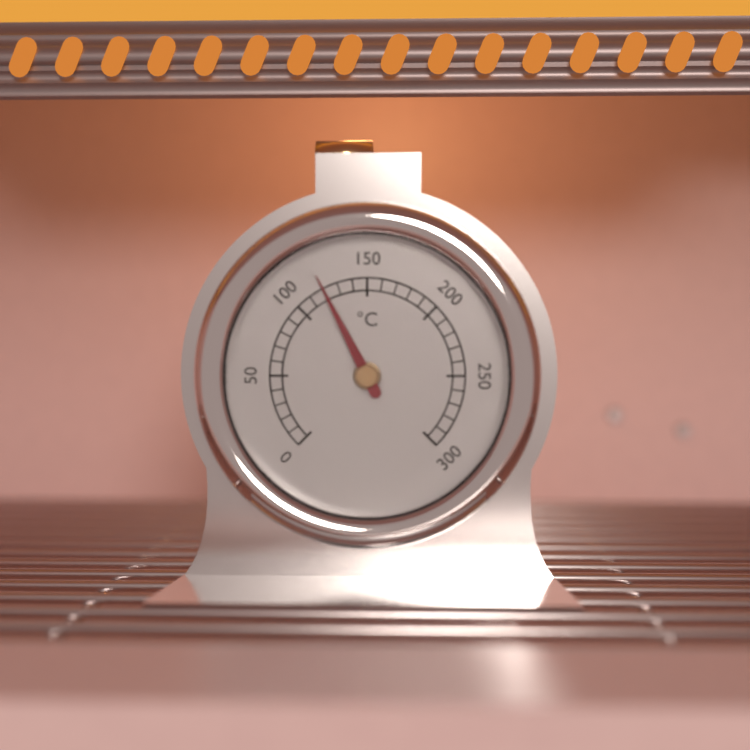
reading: 120 °C
